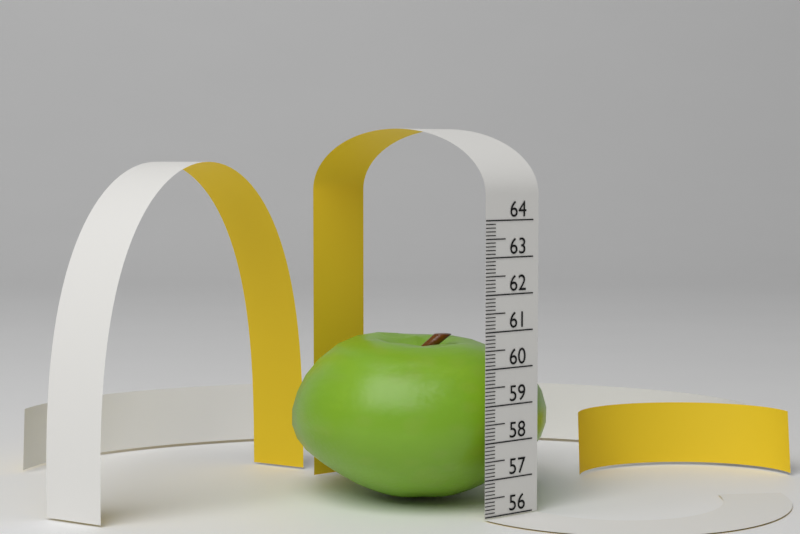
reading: 60.6 (no unit)
